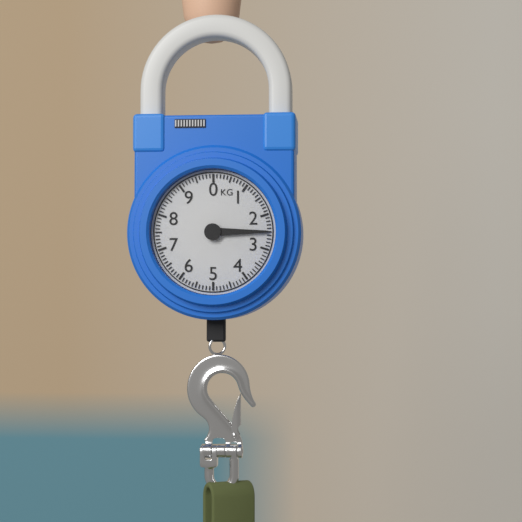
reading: 2.5 kg
